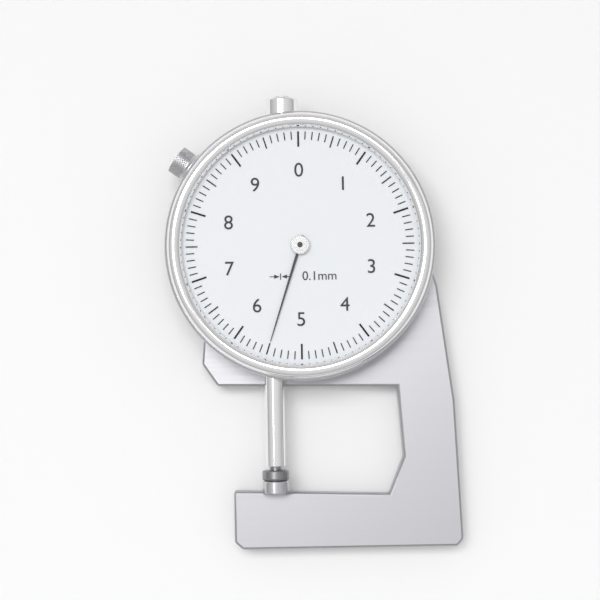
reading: 5.5 mm
